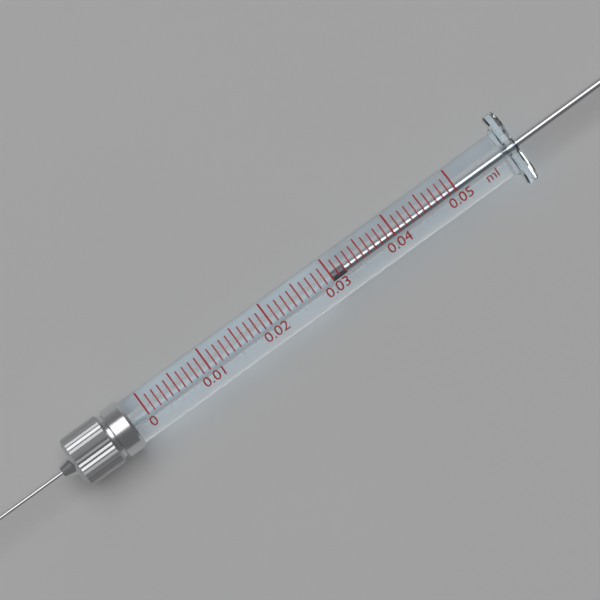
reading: 0.030 ml
